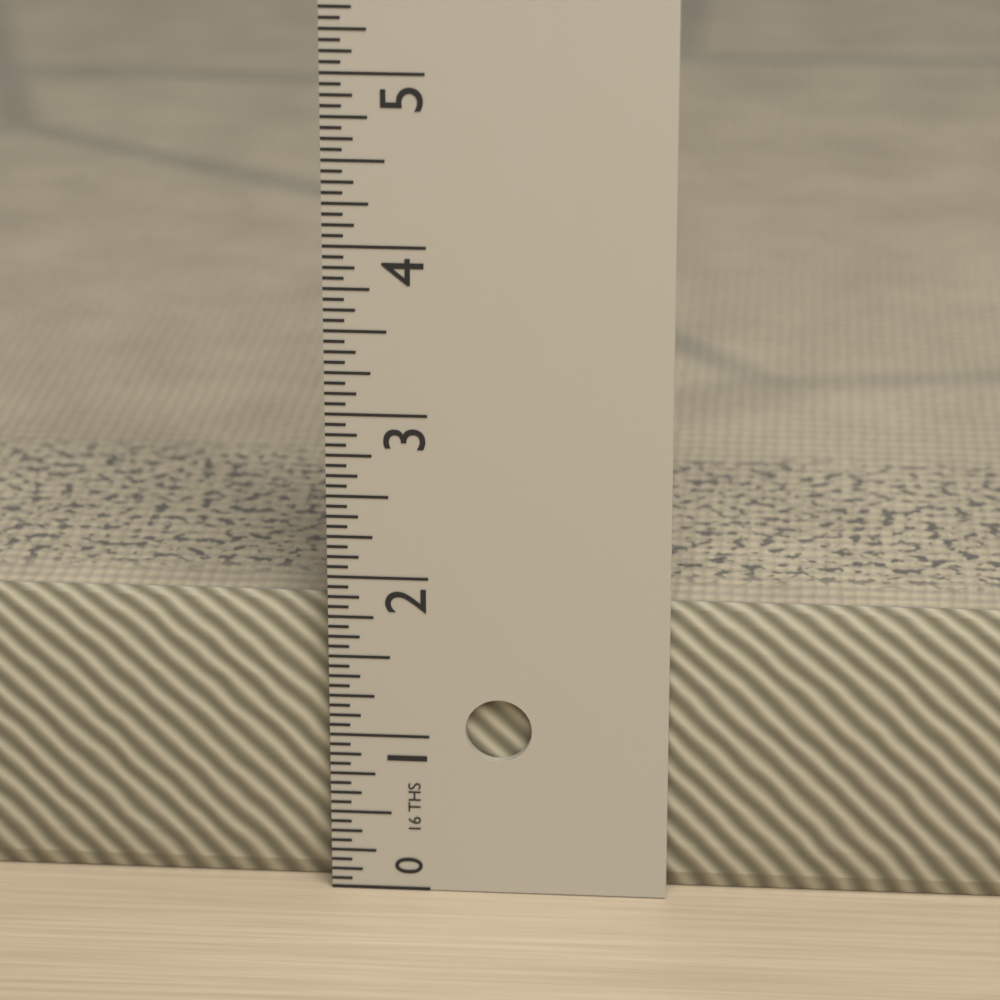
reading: 1.8125 in
